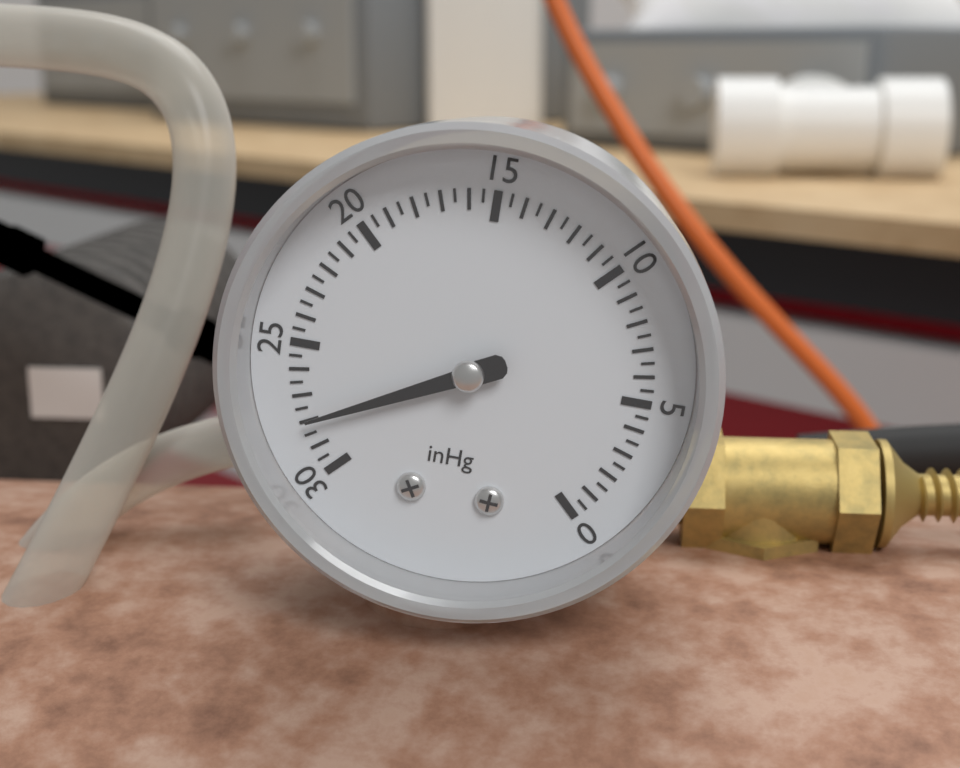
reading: 28.0 inHg
